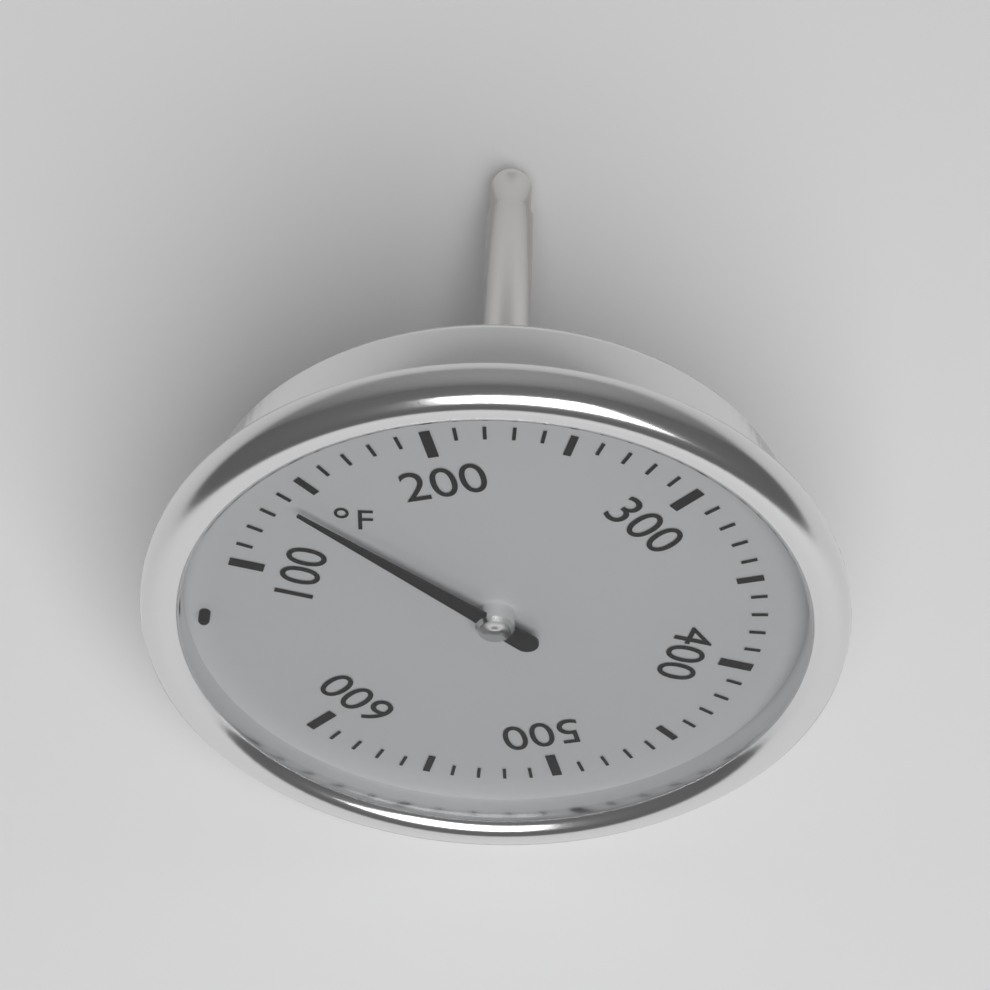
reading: 140 °F
